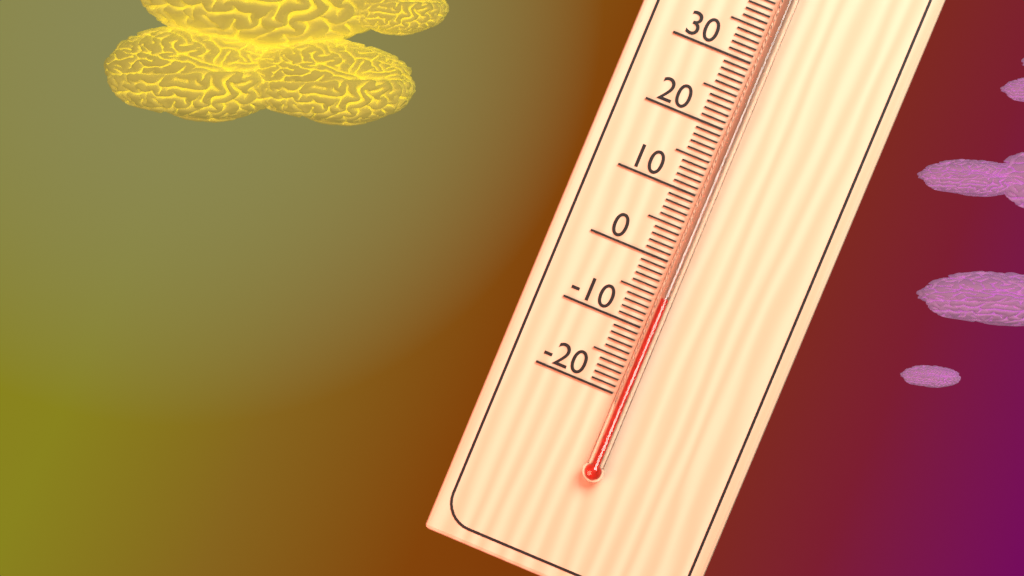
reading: -5 °C
